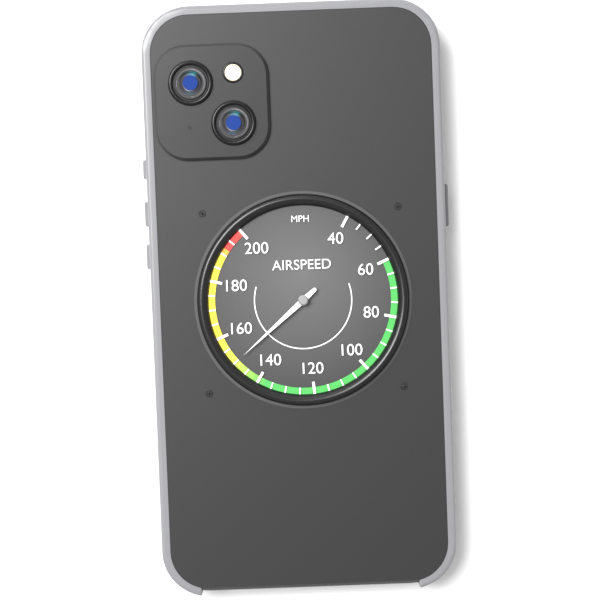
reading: 150 mph
